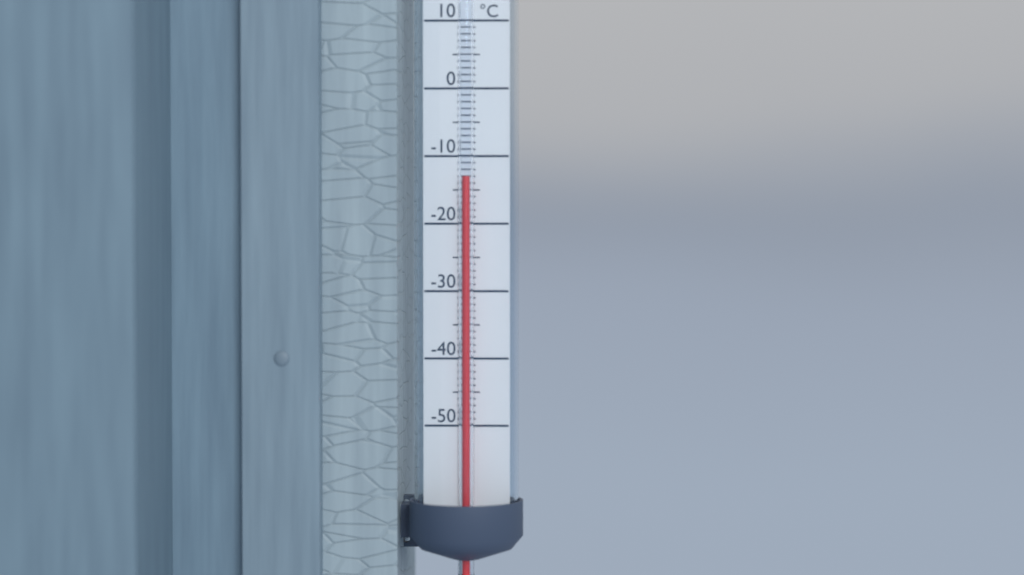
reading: -13 °C
